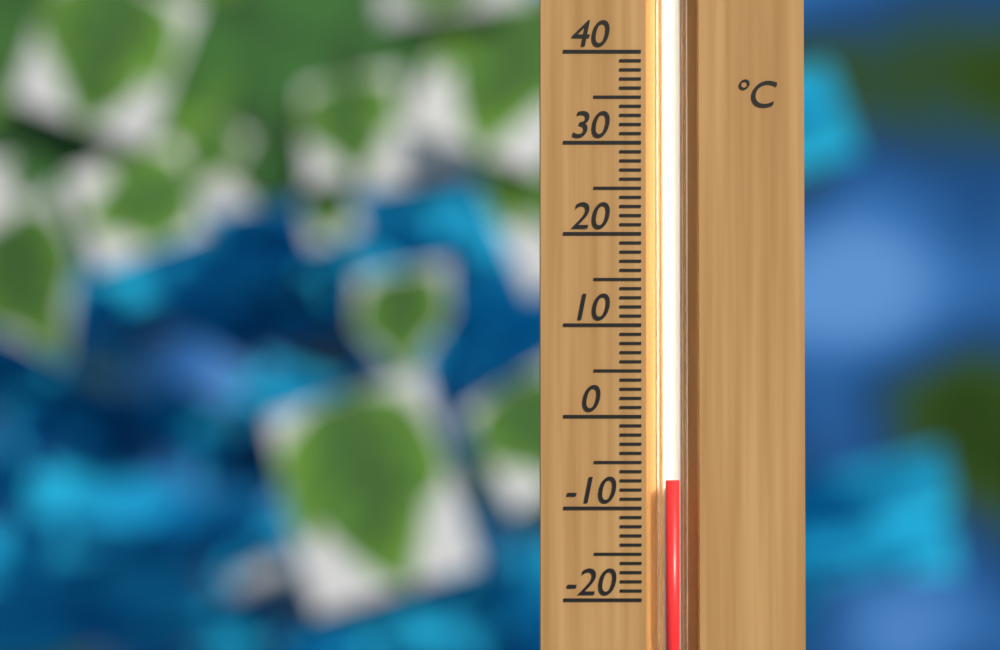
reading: -7 °C
